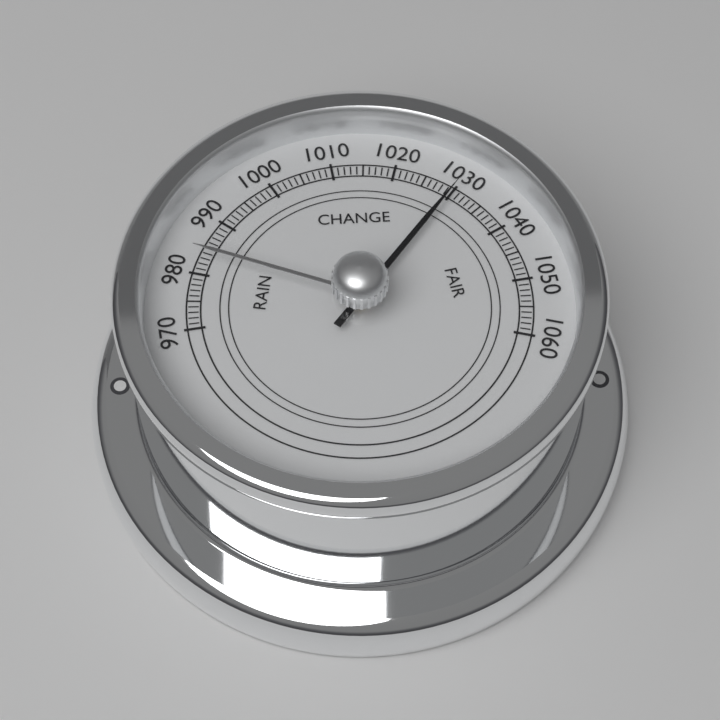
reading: 1030 (no unit)
